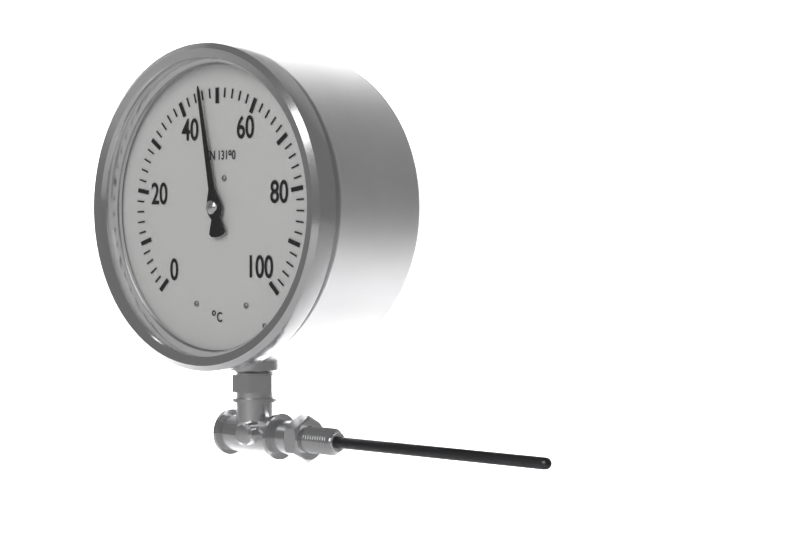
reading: 46 °C
